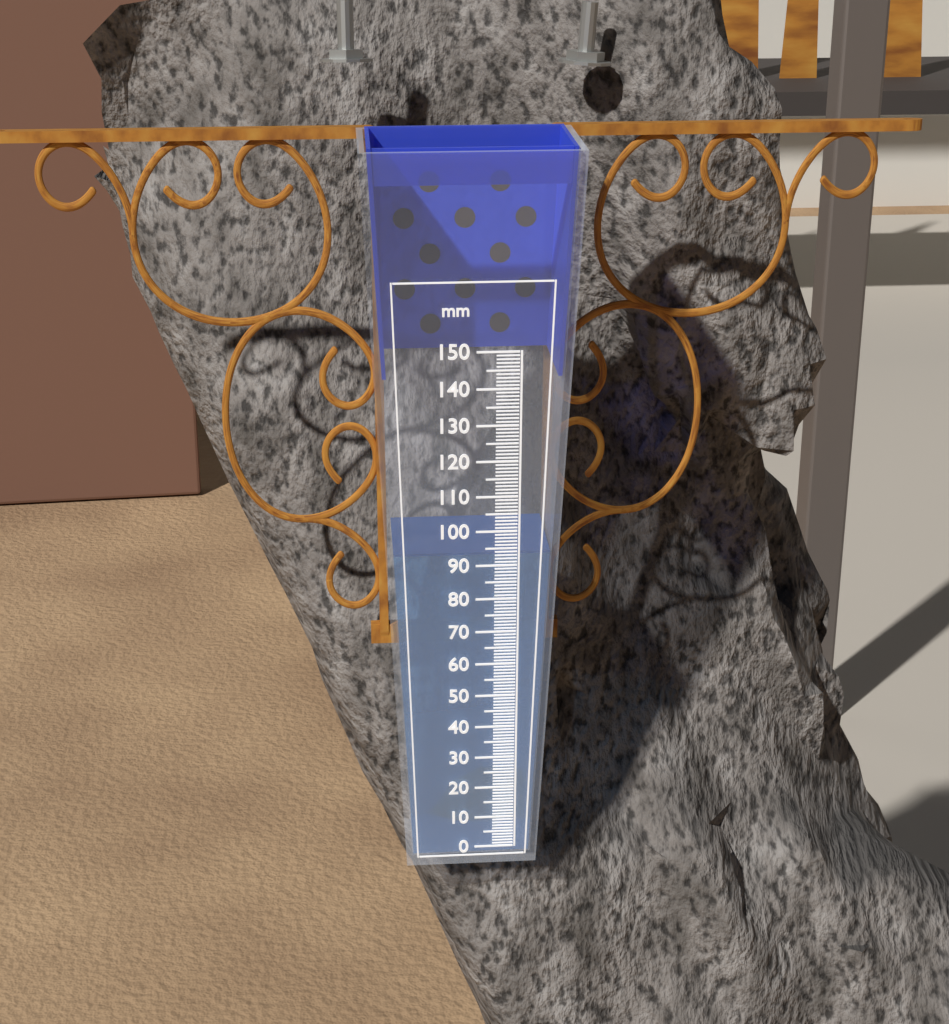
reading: 93 mm
